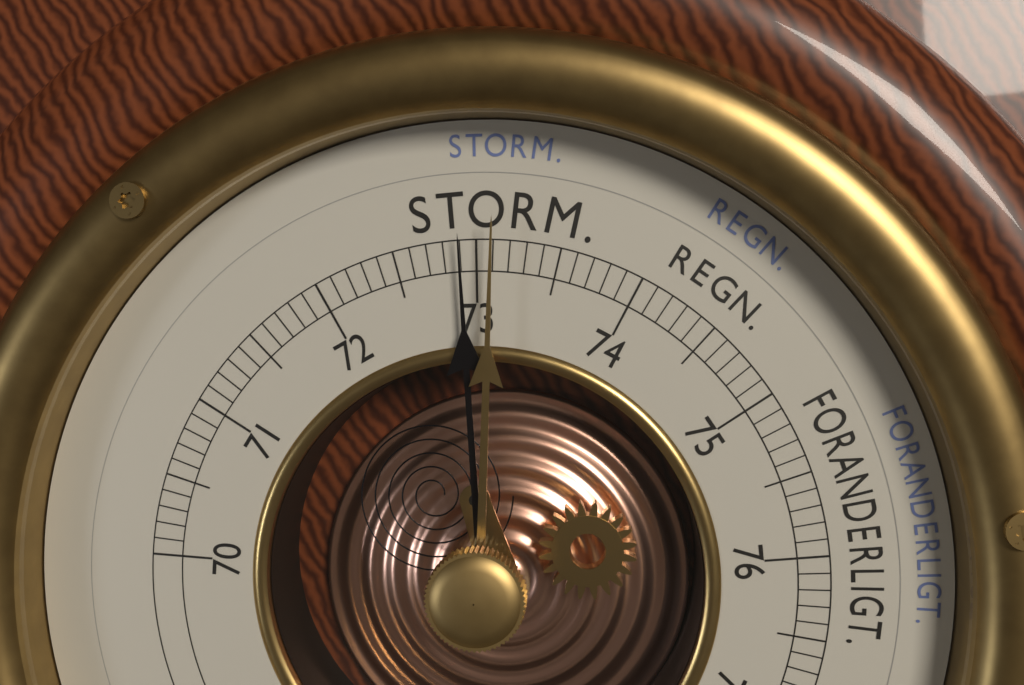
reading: 72.9 cm
